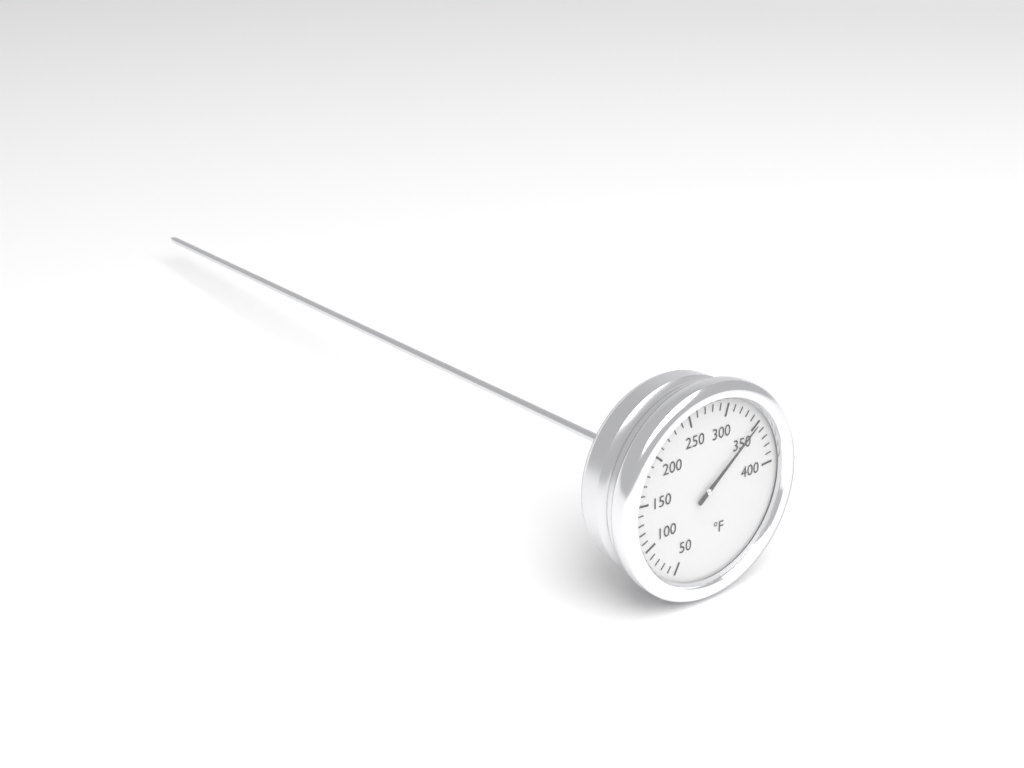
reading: 350 °F
